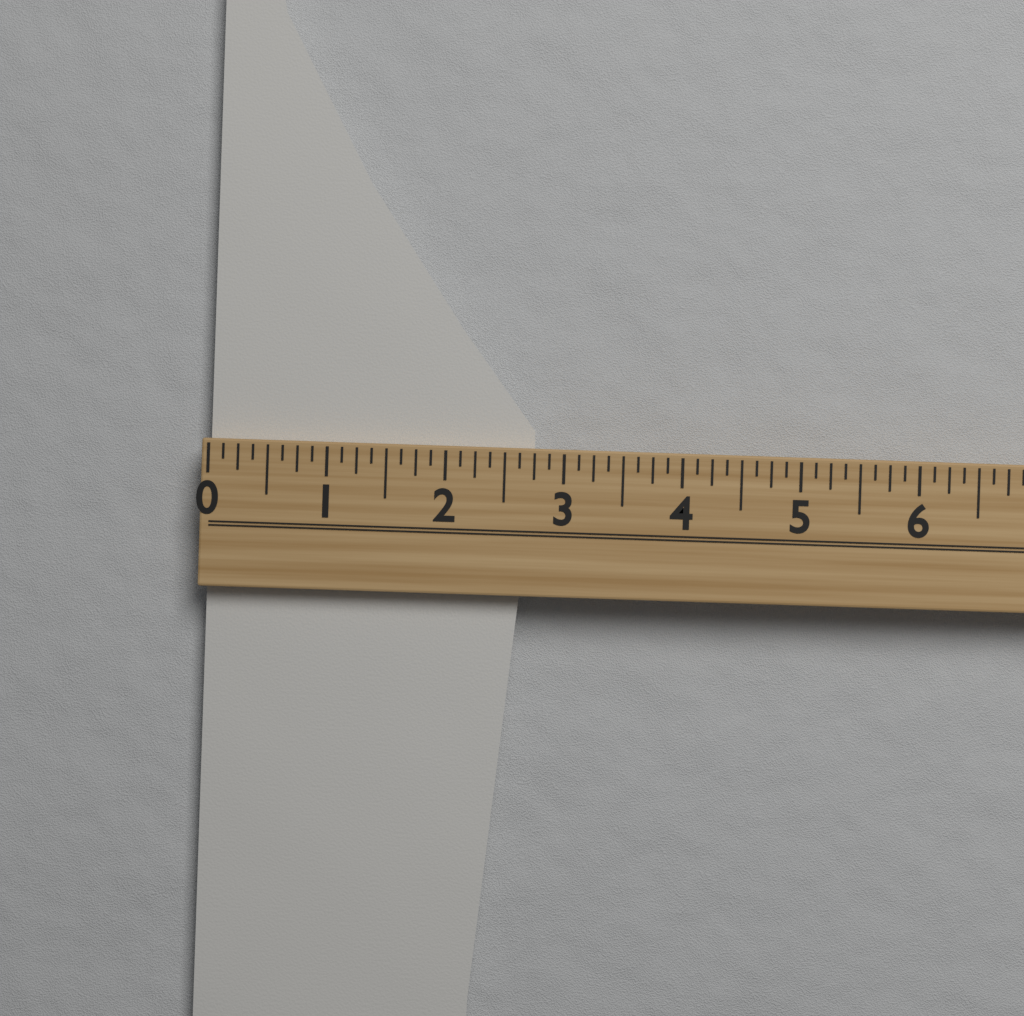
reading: 2.750 (no unit)
